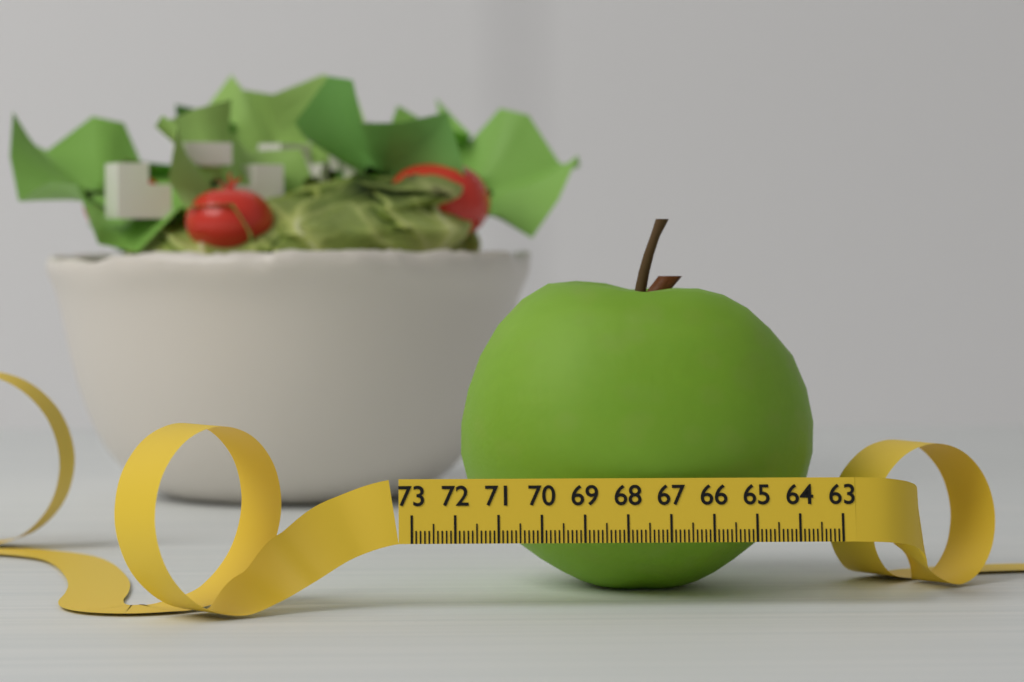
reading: 71.7 (no unit)
